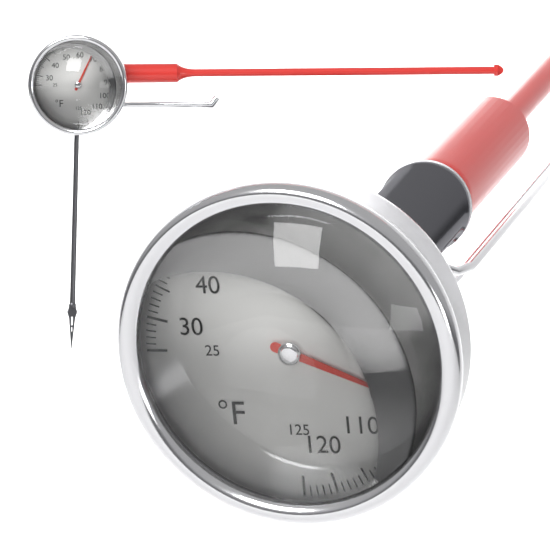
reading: 100 °F
